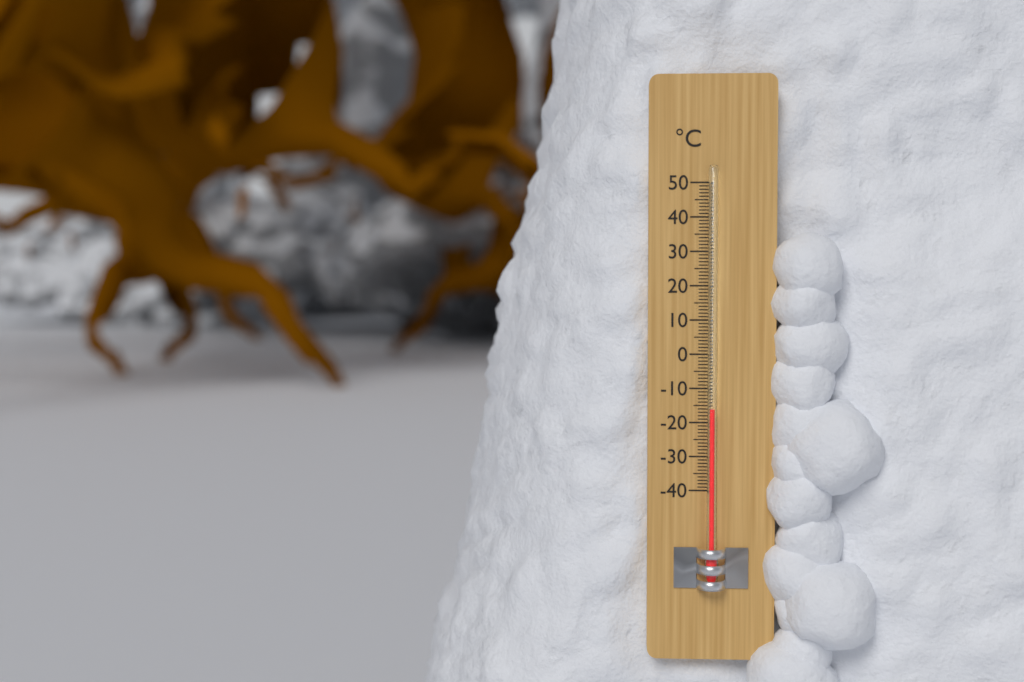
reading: -16 °C
